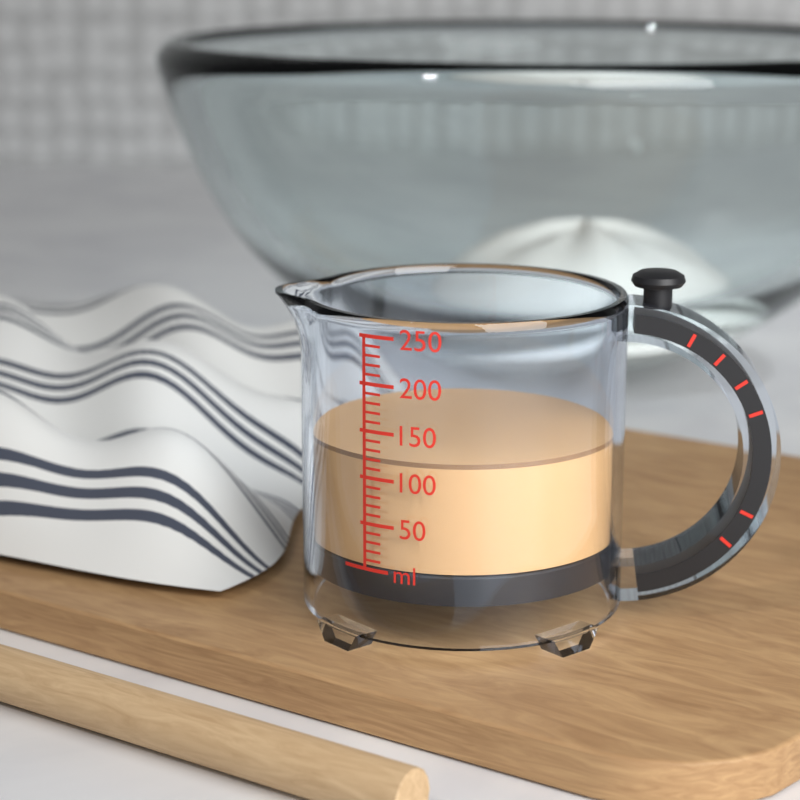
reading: 120 ml
